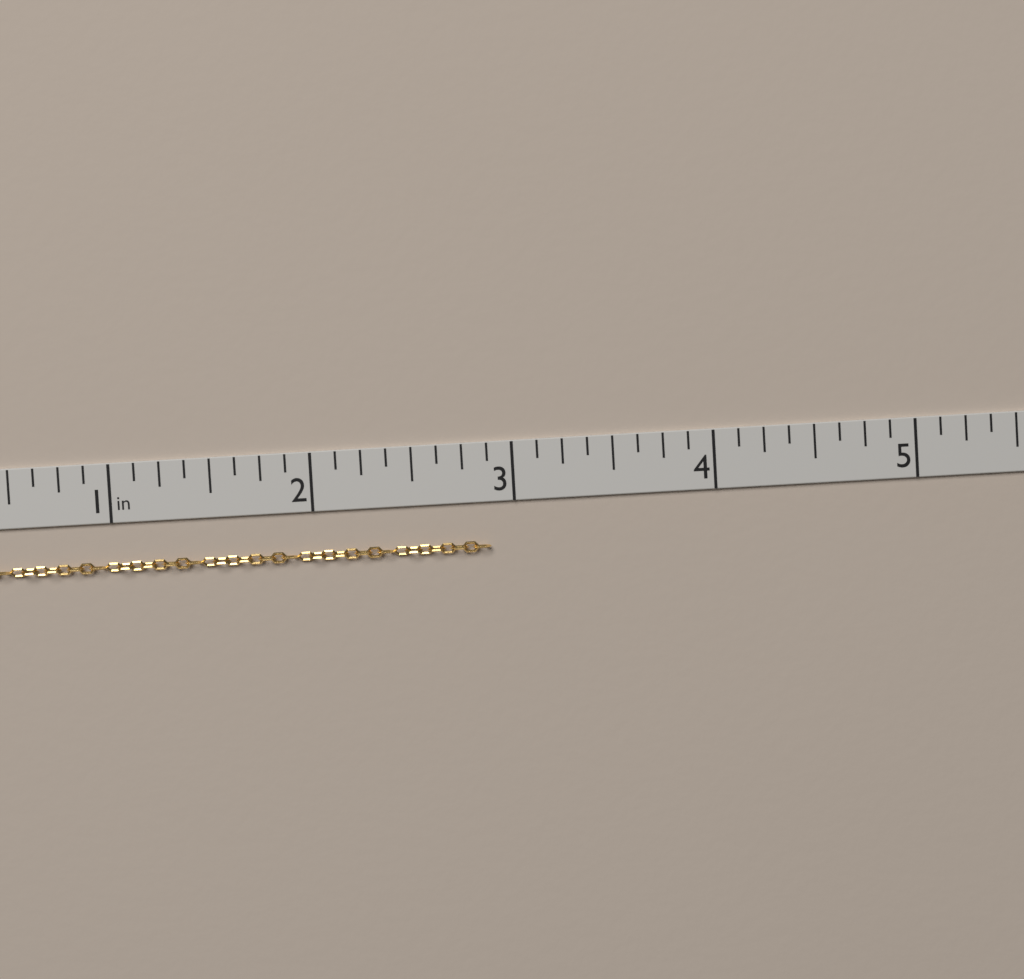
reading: 2.875 in
